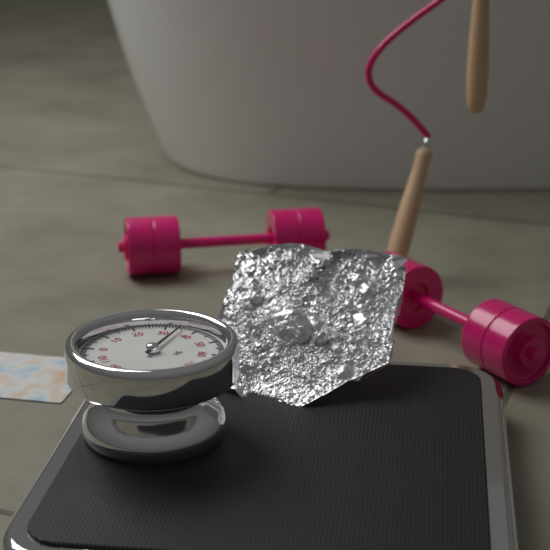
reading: 35 kg
